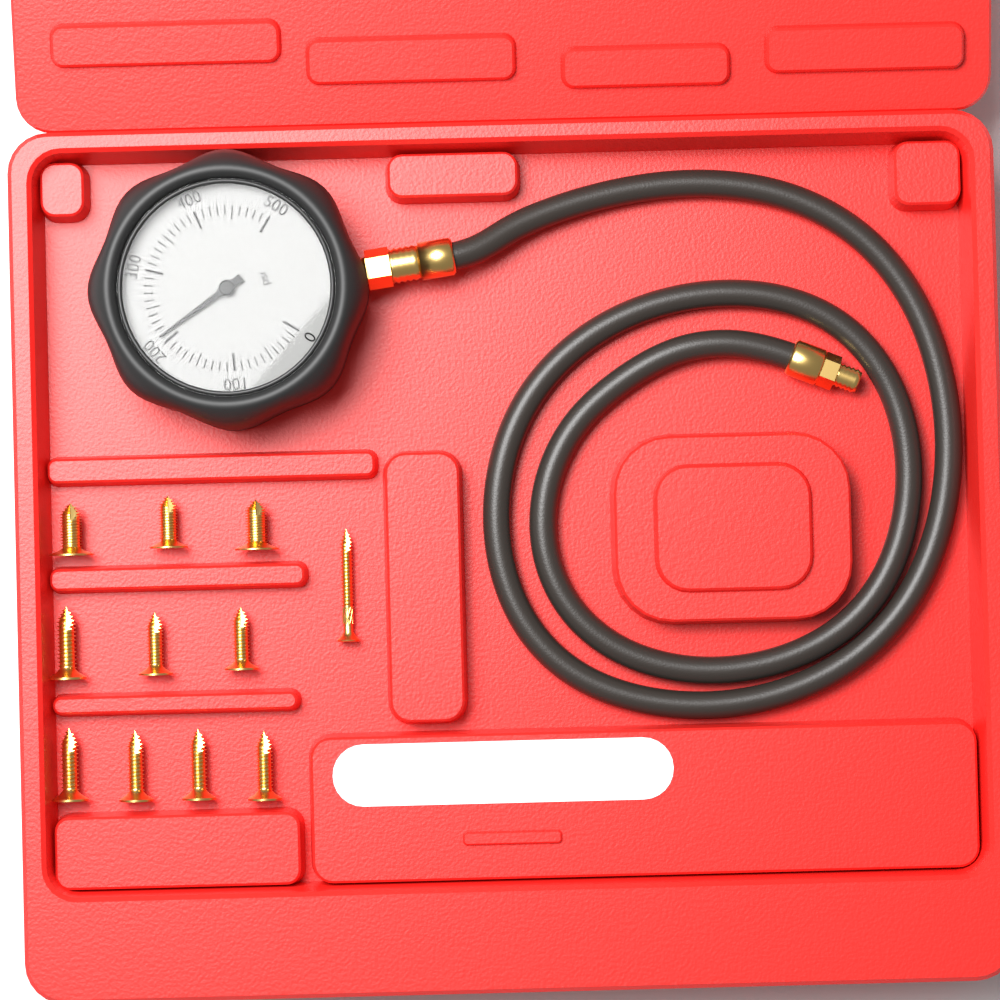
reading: 210 psi
